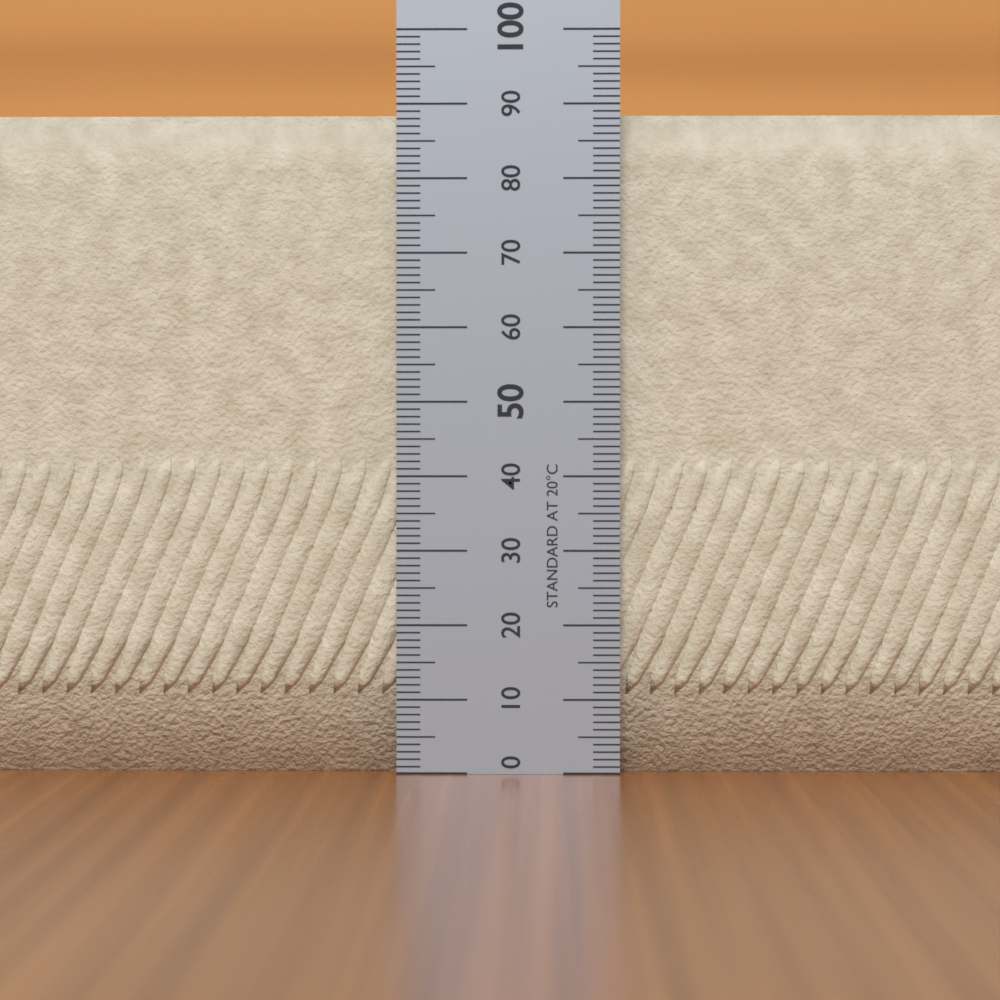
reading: 89 (no unit)
